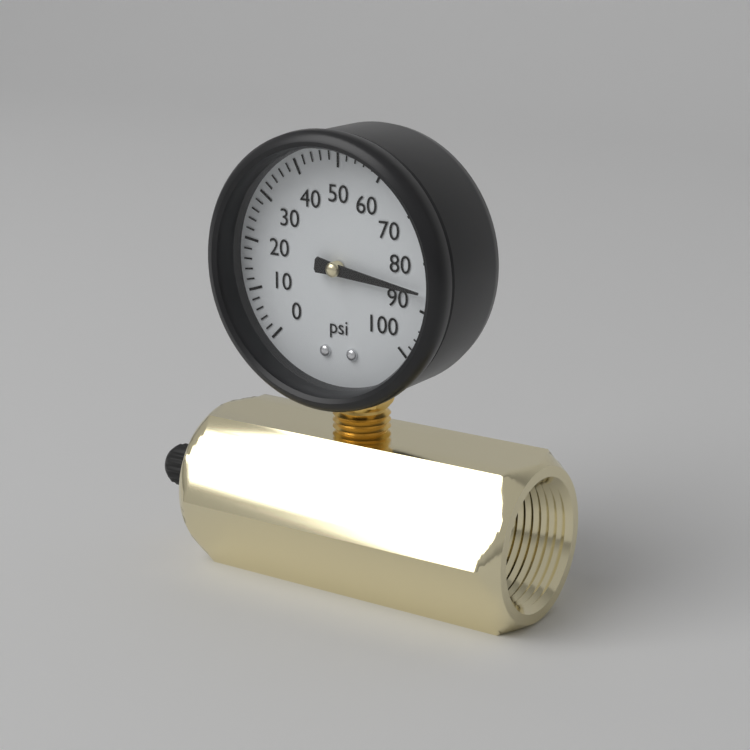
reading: 86 psi
